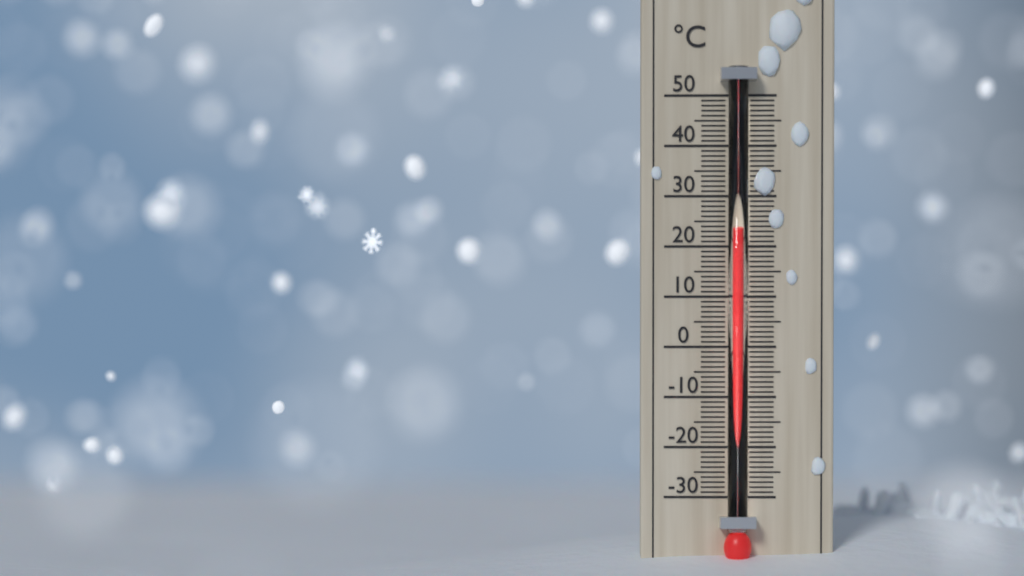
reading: 23 °C
